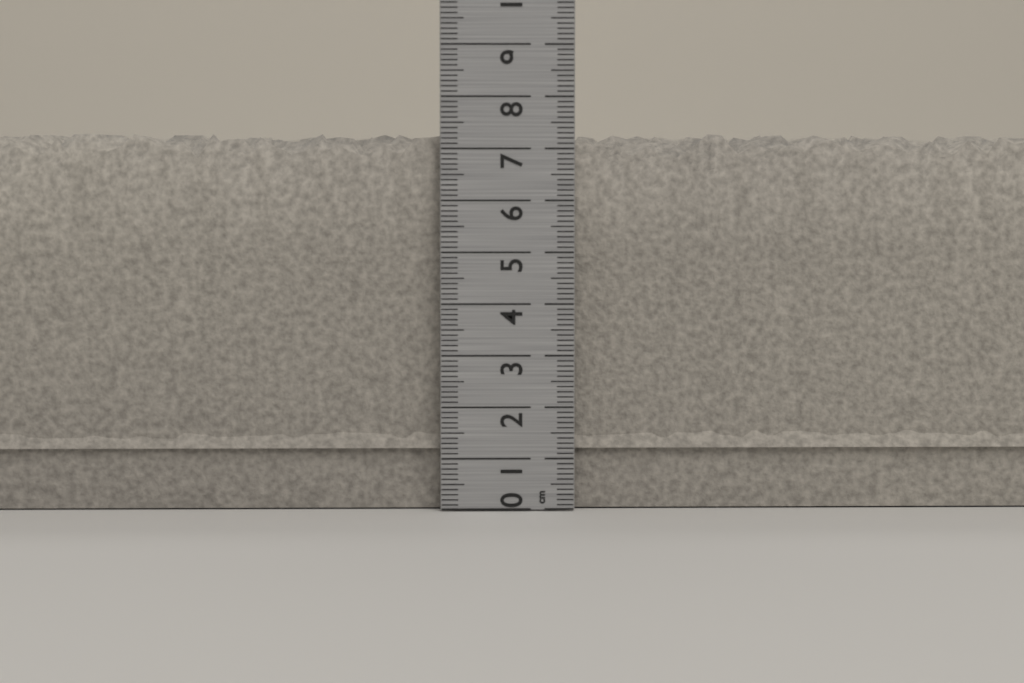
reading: 7.4 cm
